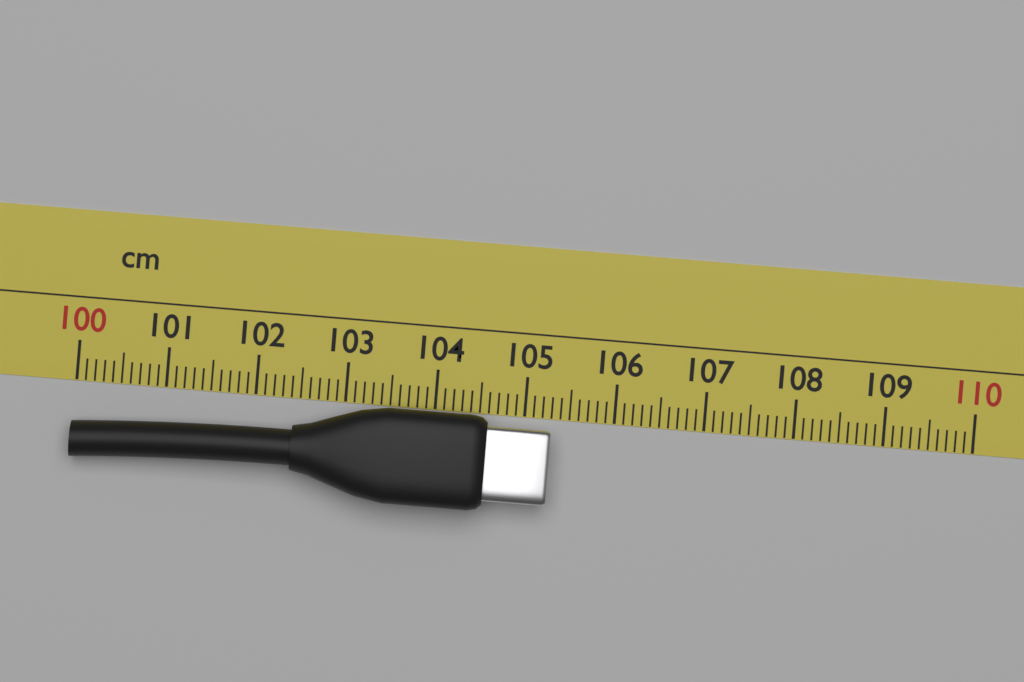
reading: 105.3 cm
